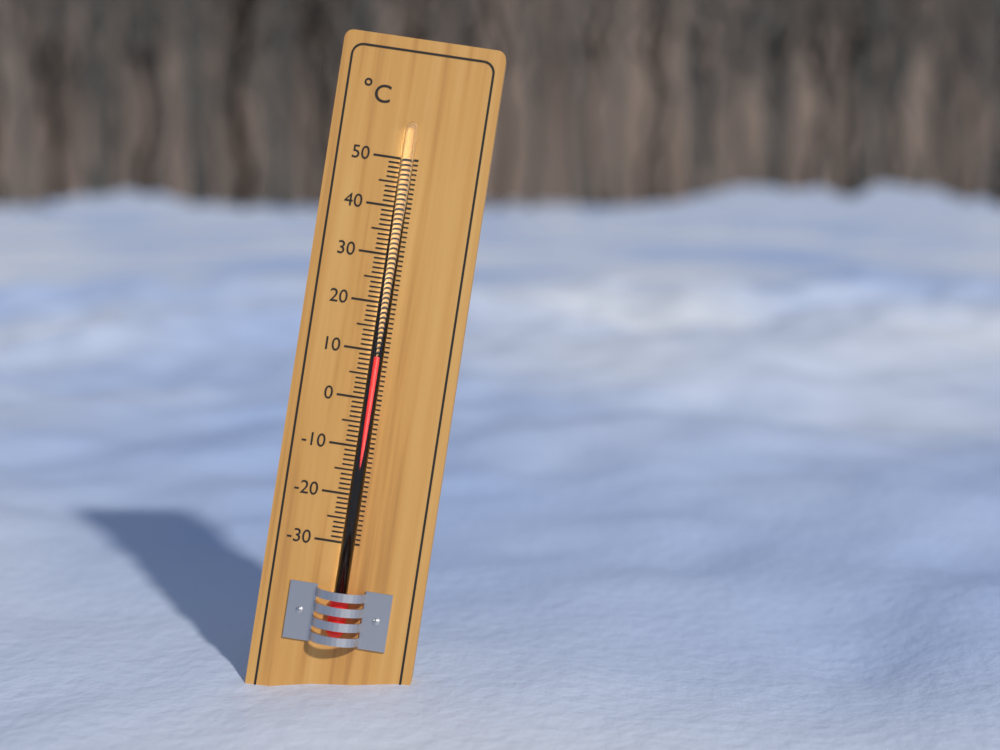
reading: 9 °C
